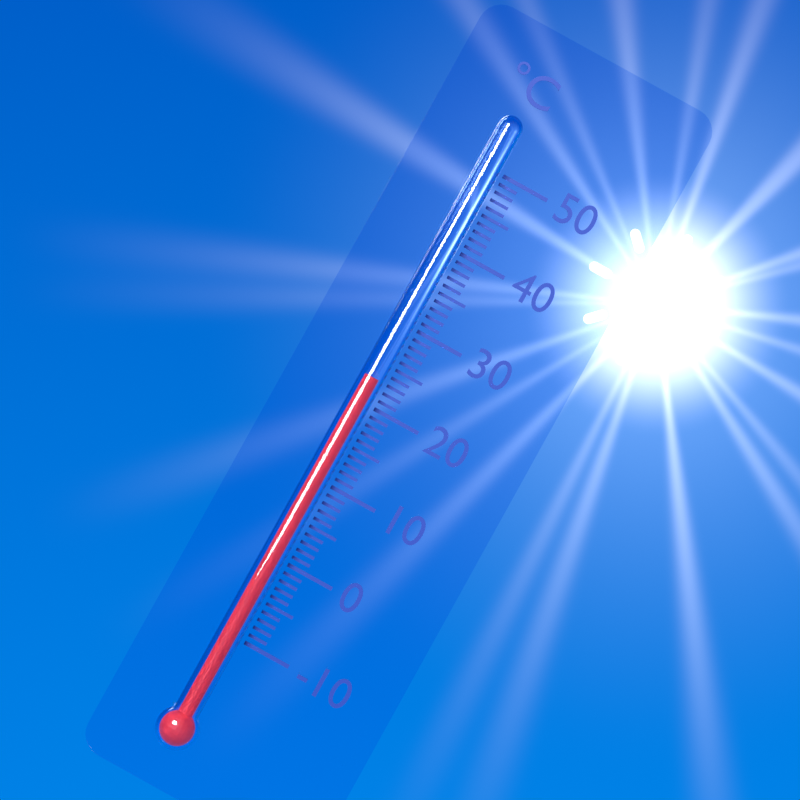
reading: 23 °C
